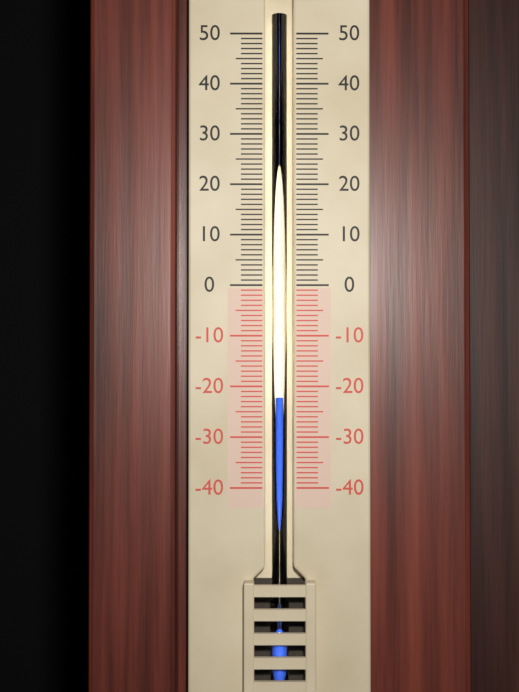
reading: -22 (no unit)
